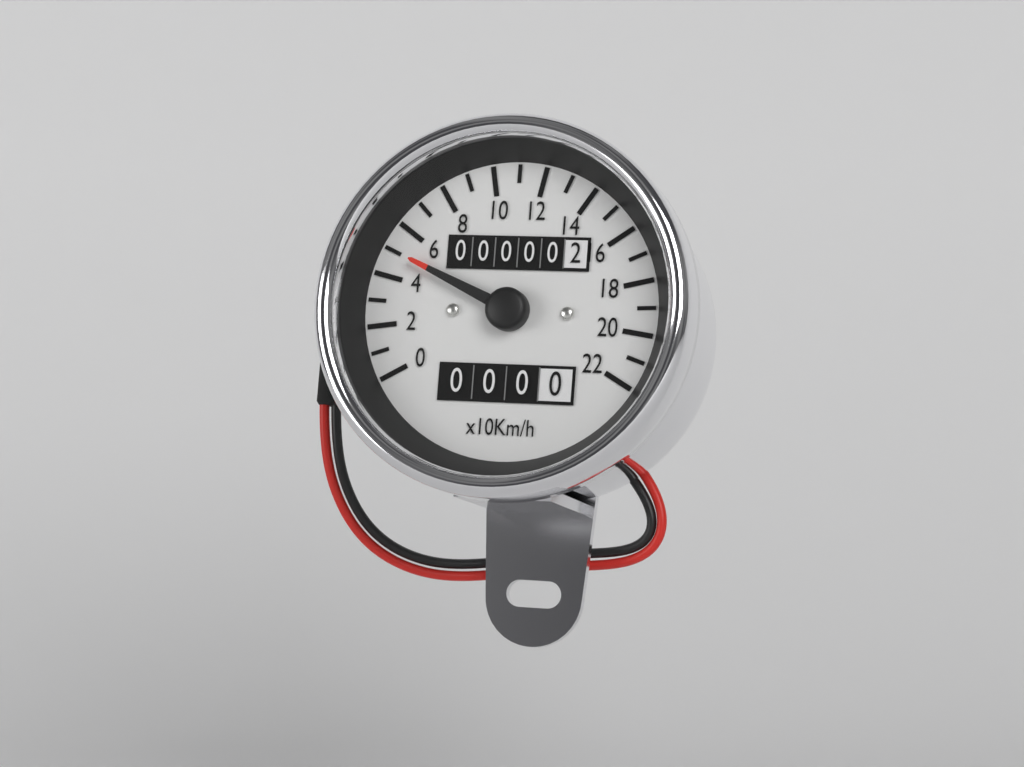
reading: 50 km/h
